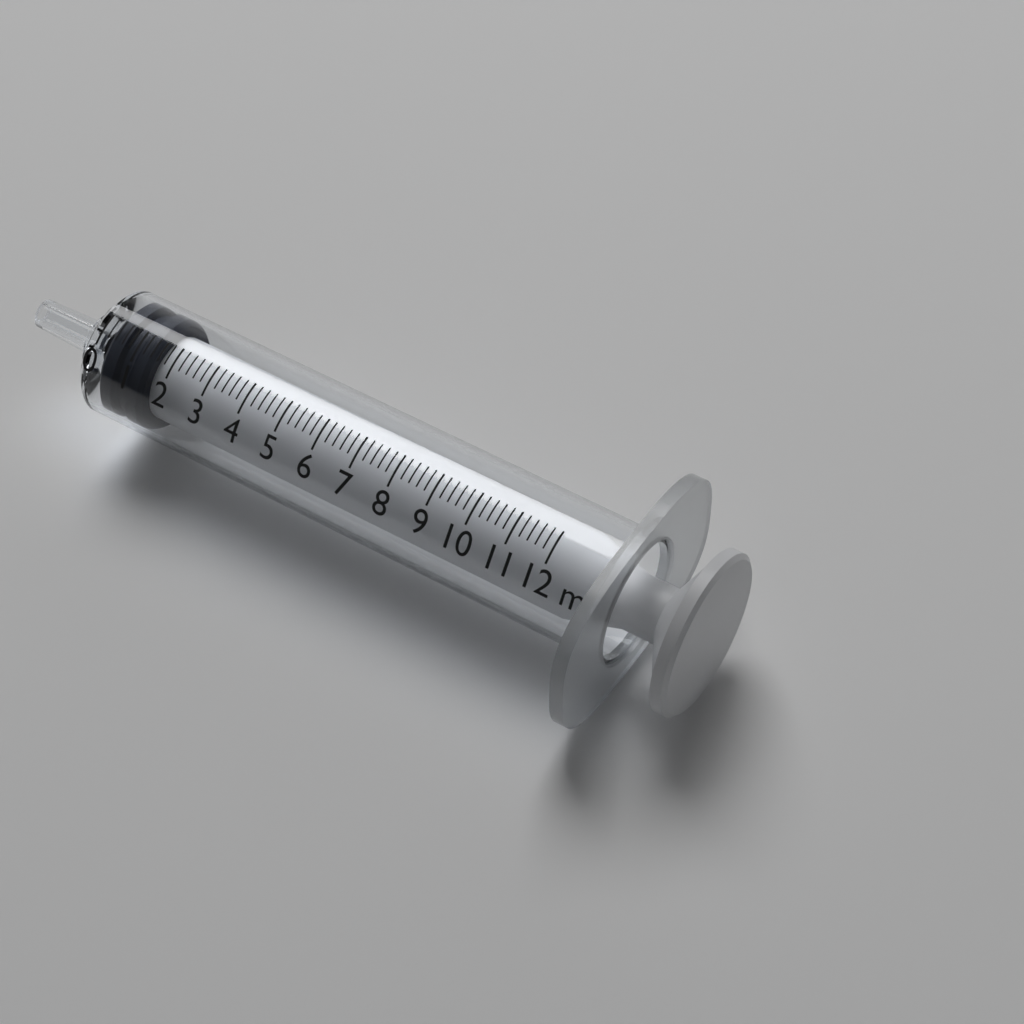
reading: 0.2 ml
